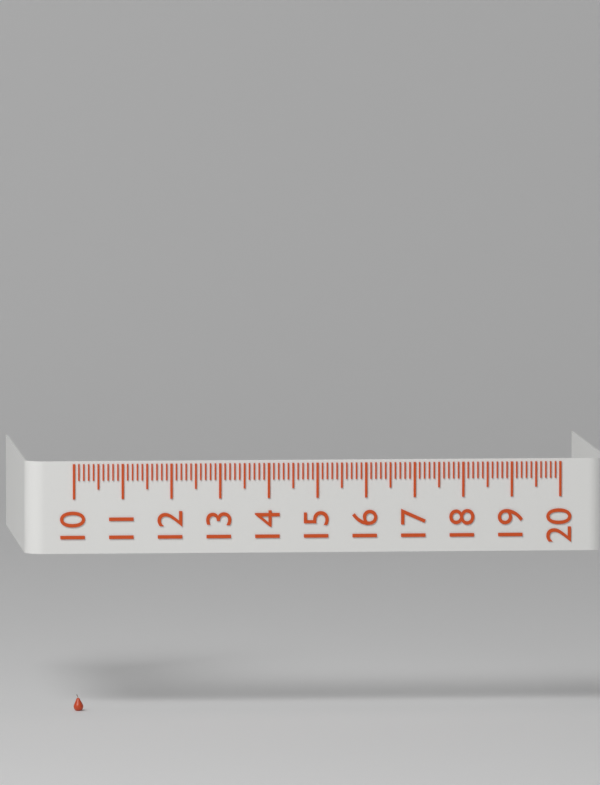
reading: 10.1 (no unit)
